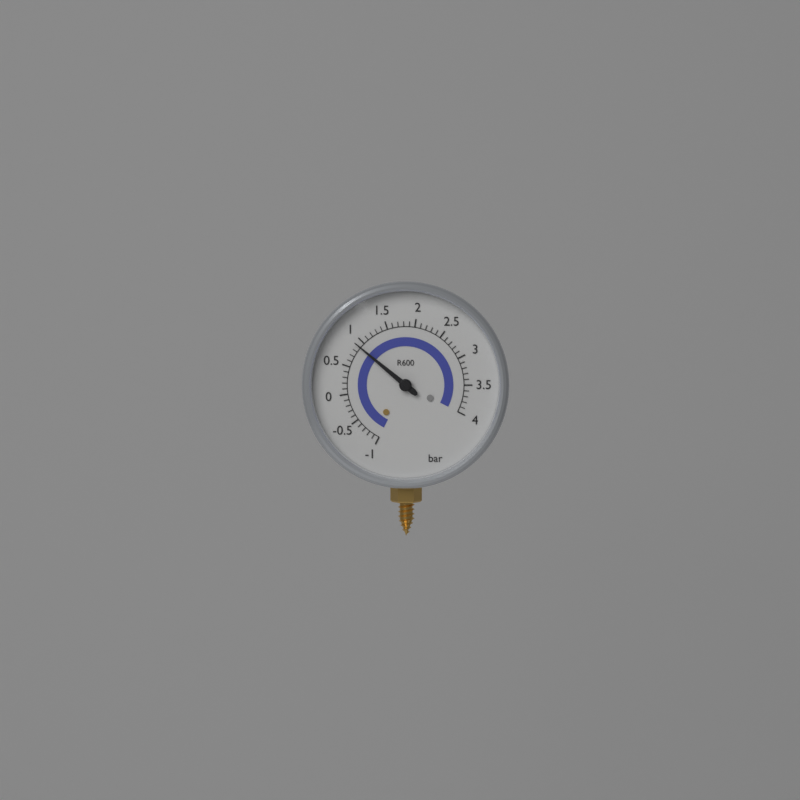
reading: 0.9 bar
